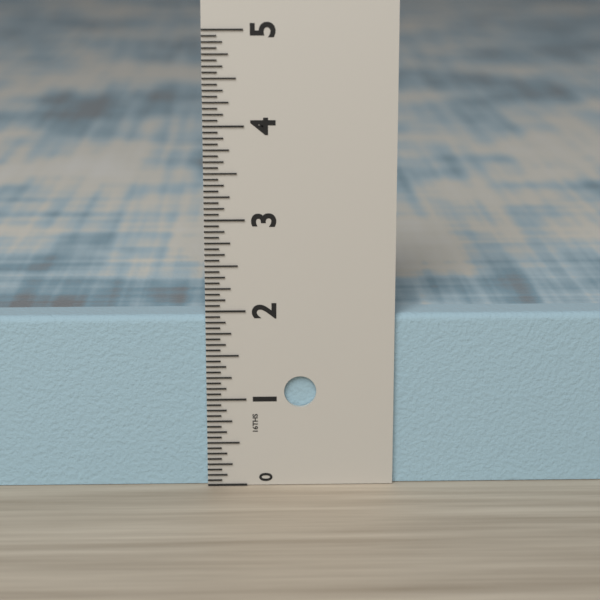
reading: 1.9375 in
